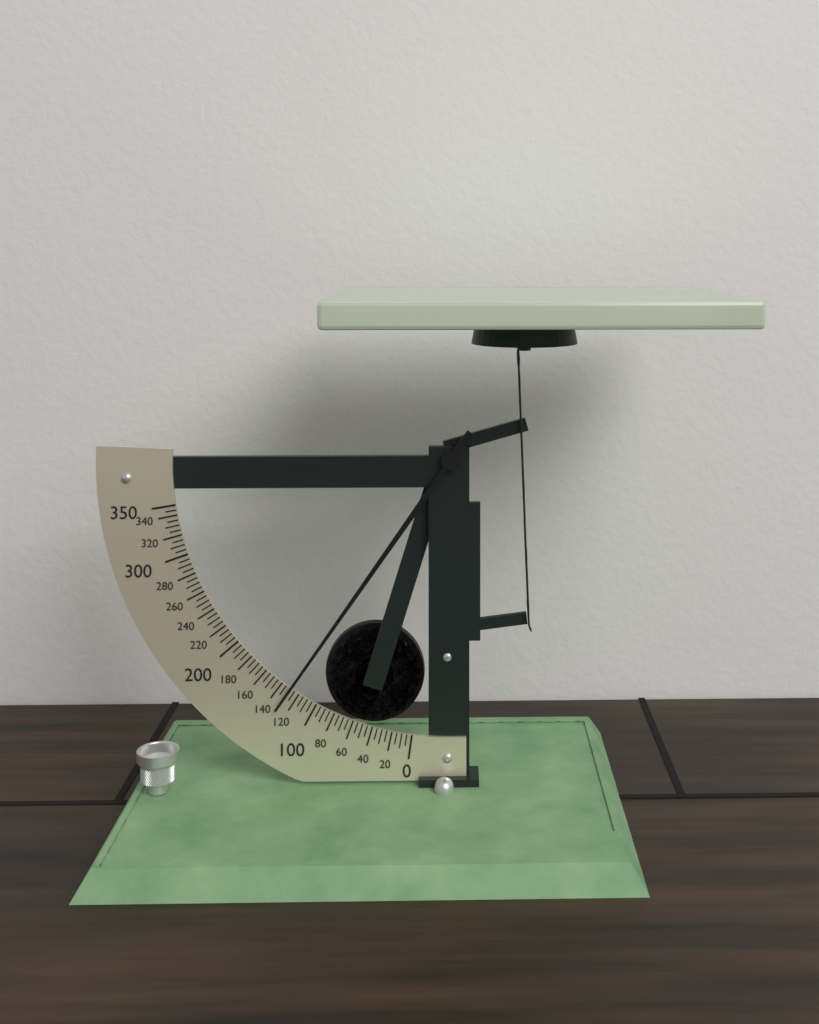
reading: 130 (no unit)
